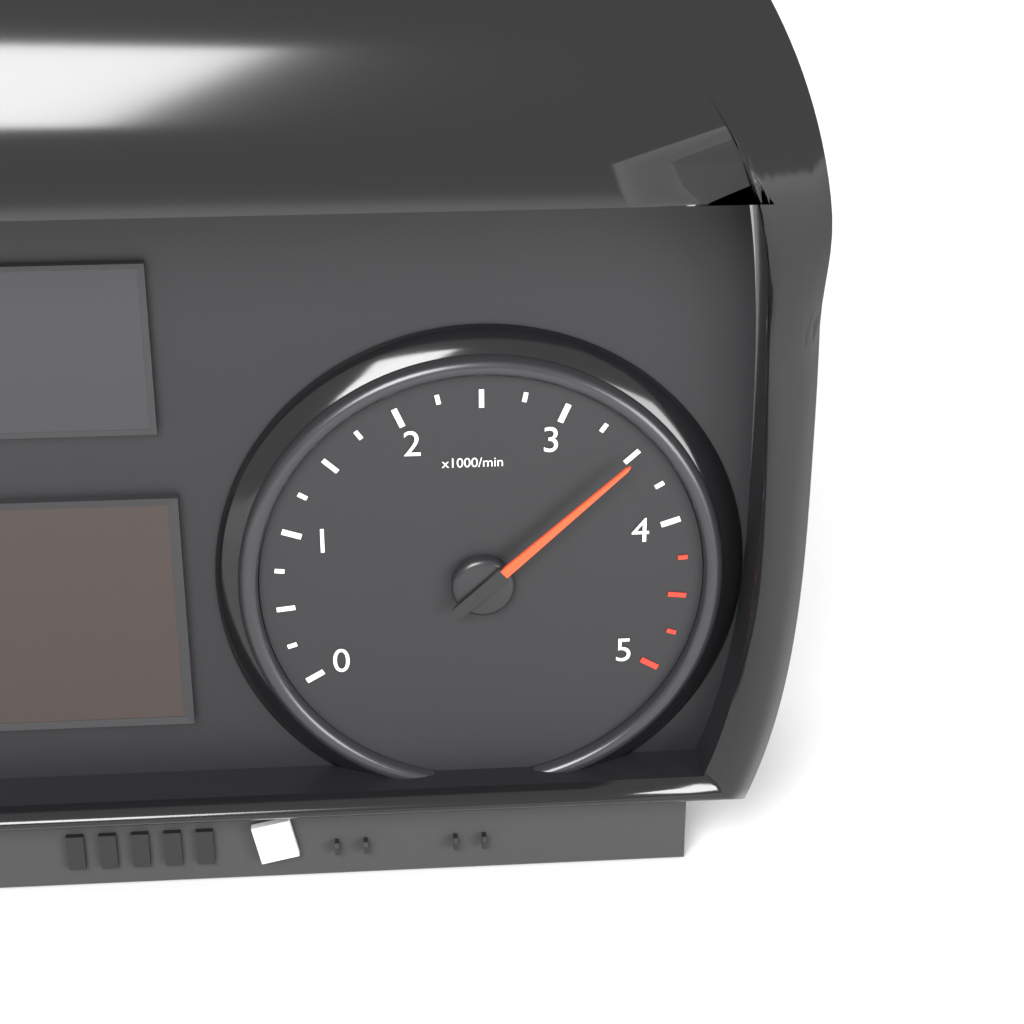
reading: 3.50 x1000/min
